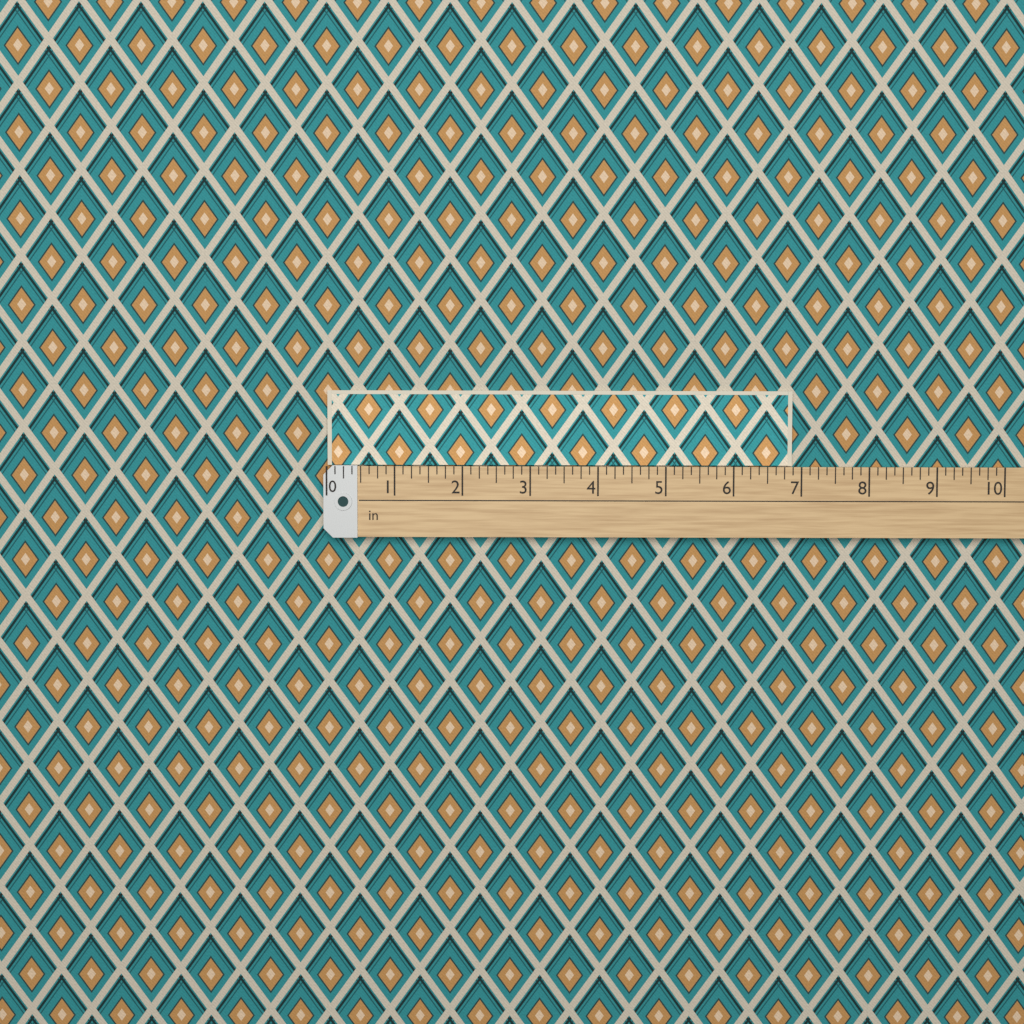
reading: 6.875 in
